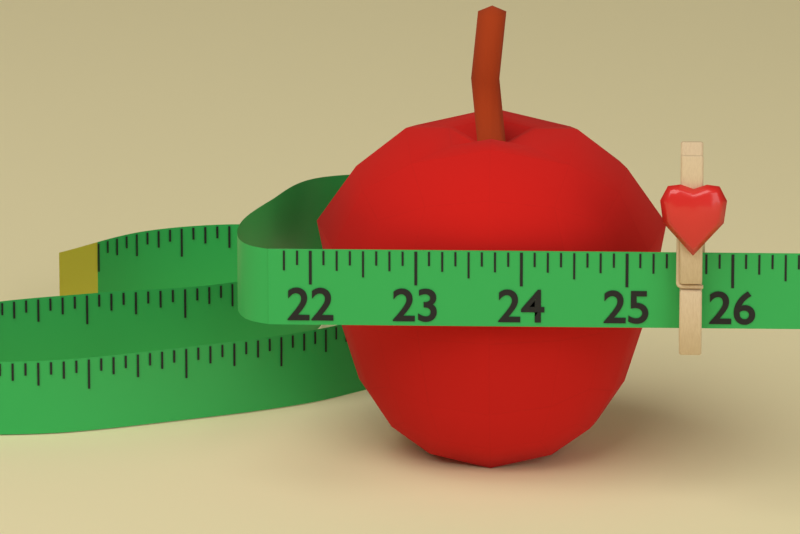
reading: 25.375 (no unit)
